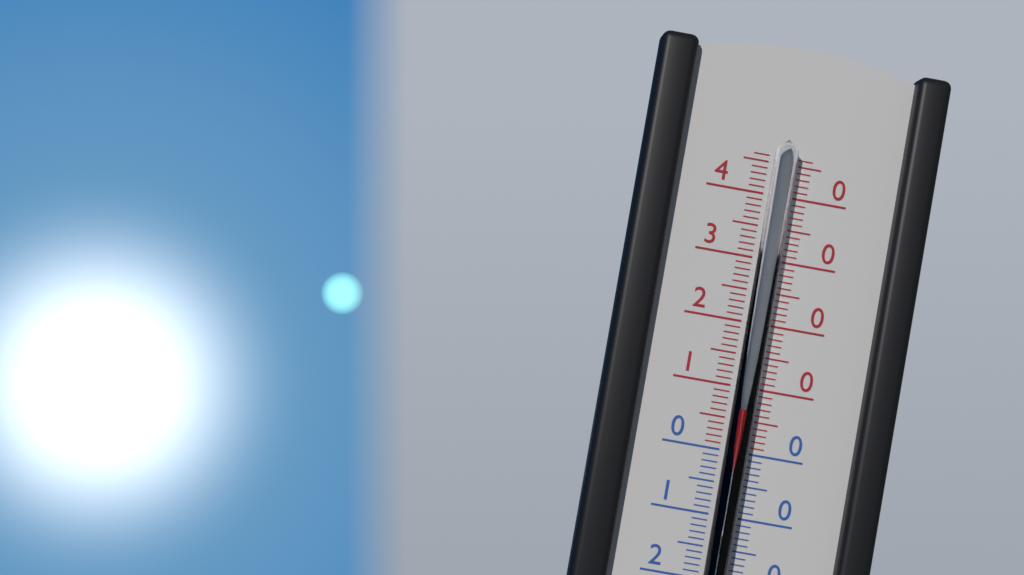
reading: 7 °C
